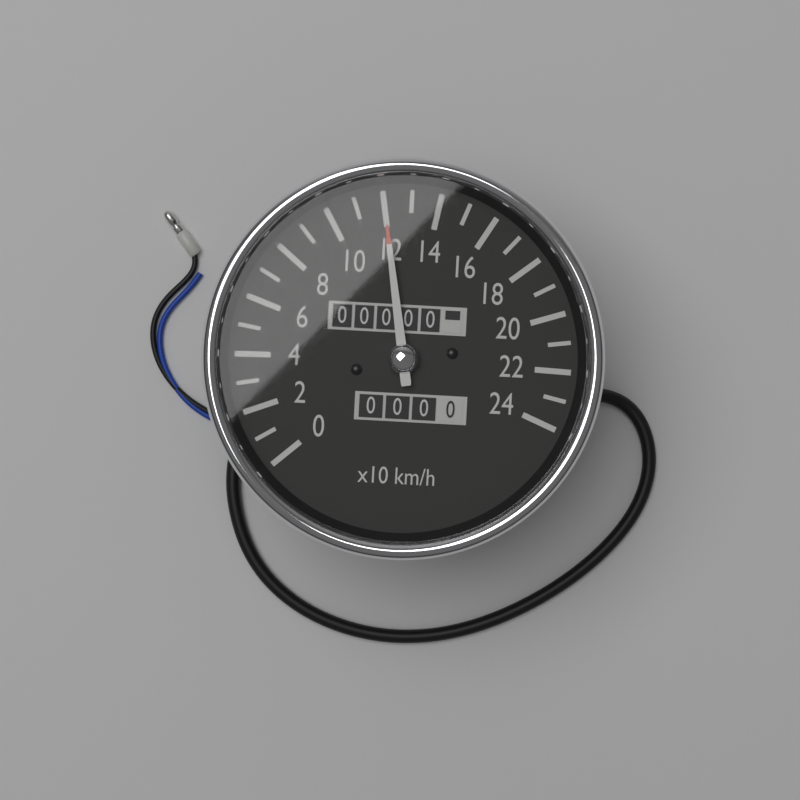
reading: 120 km/h
